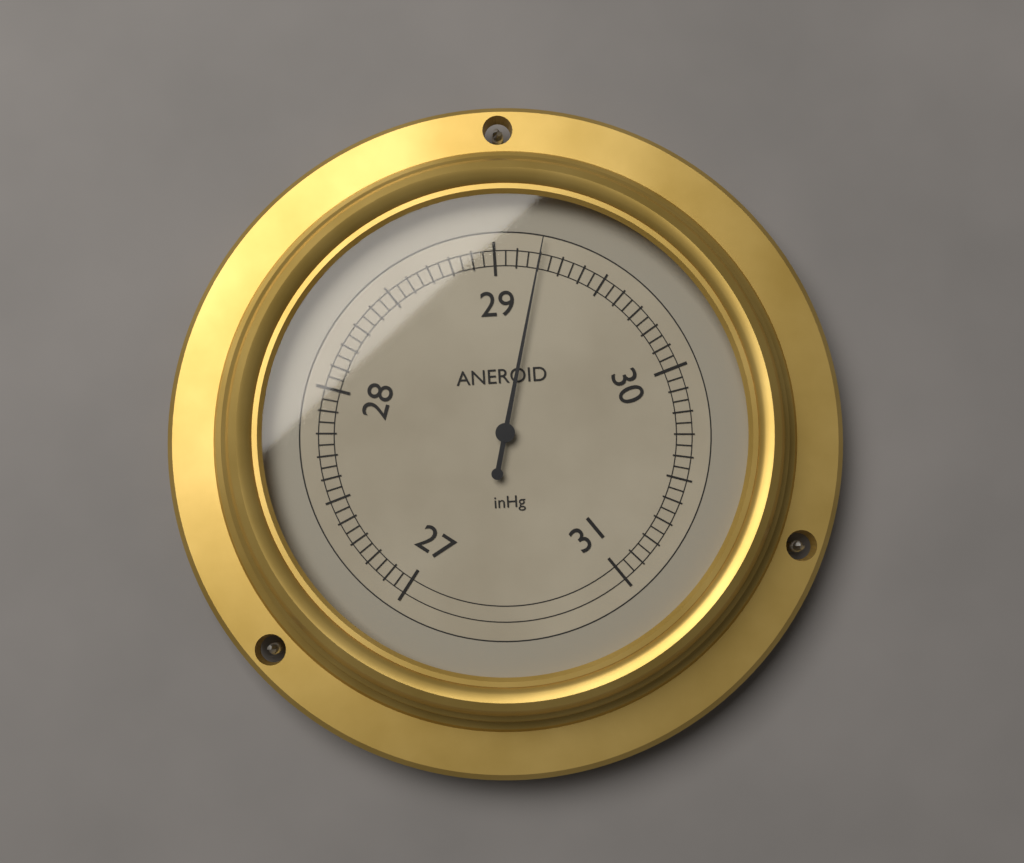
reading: 29.20 inHg
